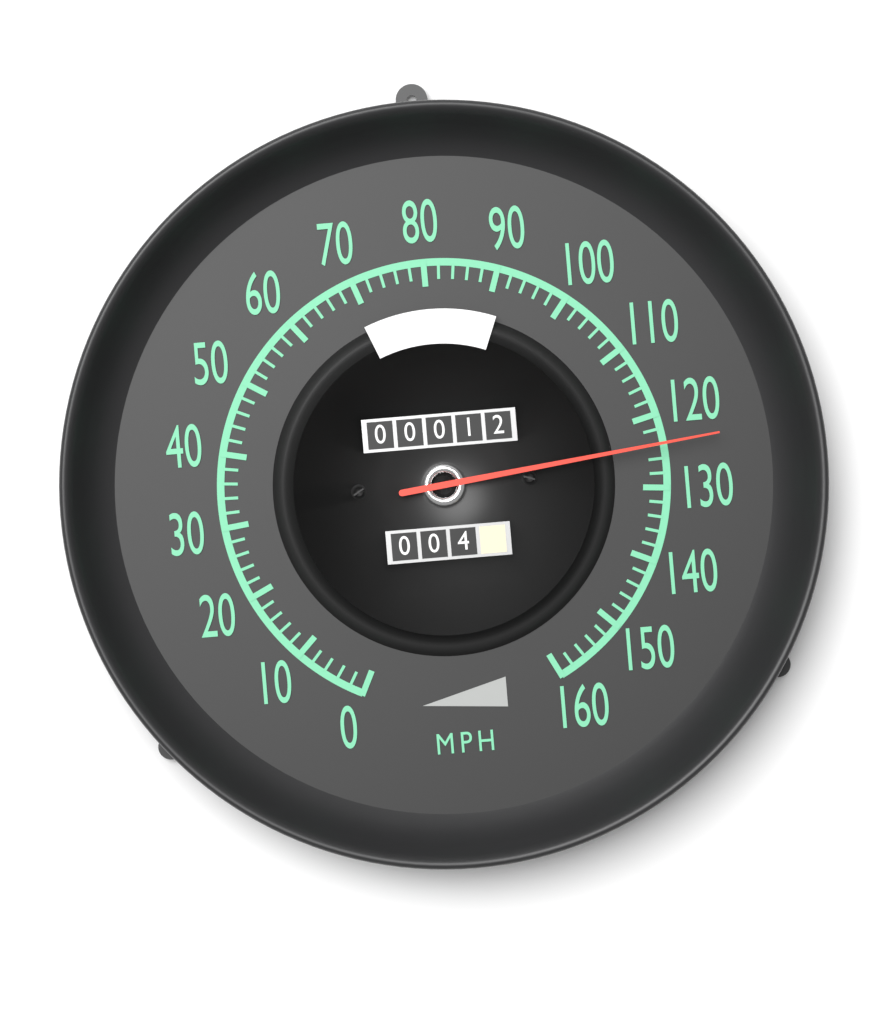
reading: 124 mph
